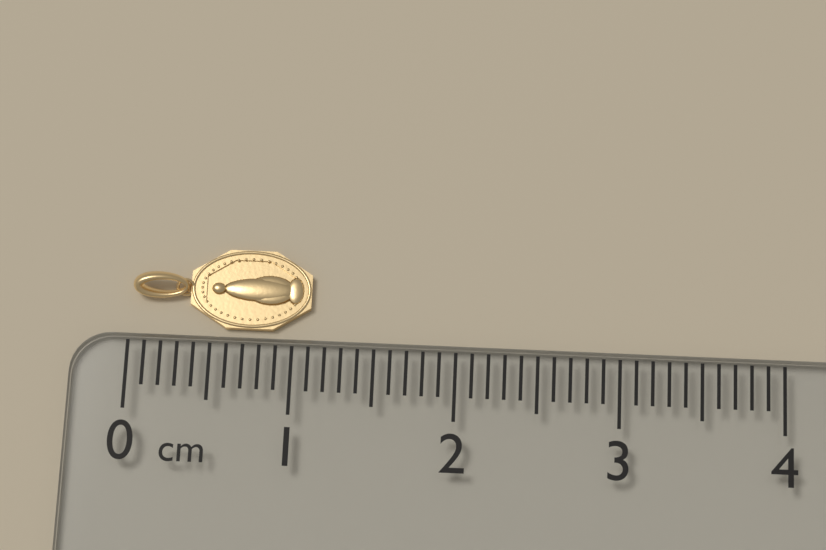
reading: 1.1 cm
